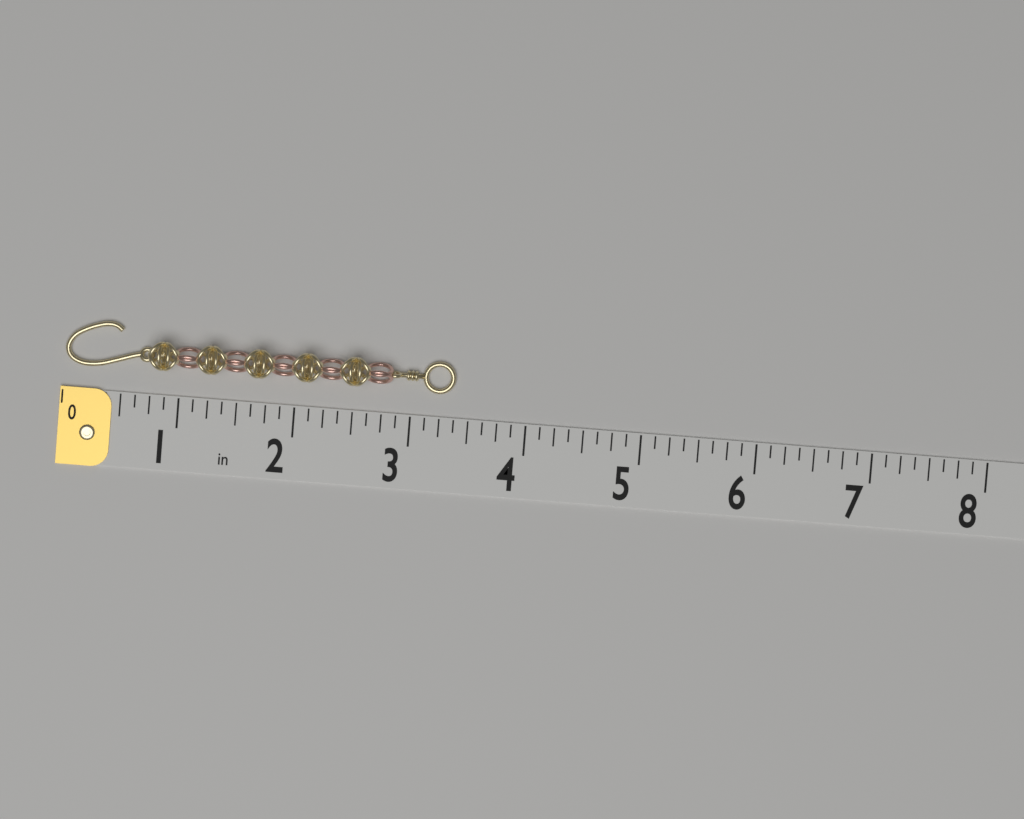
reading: 3.375 in
